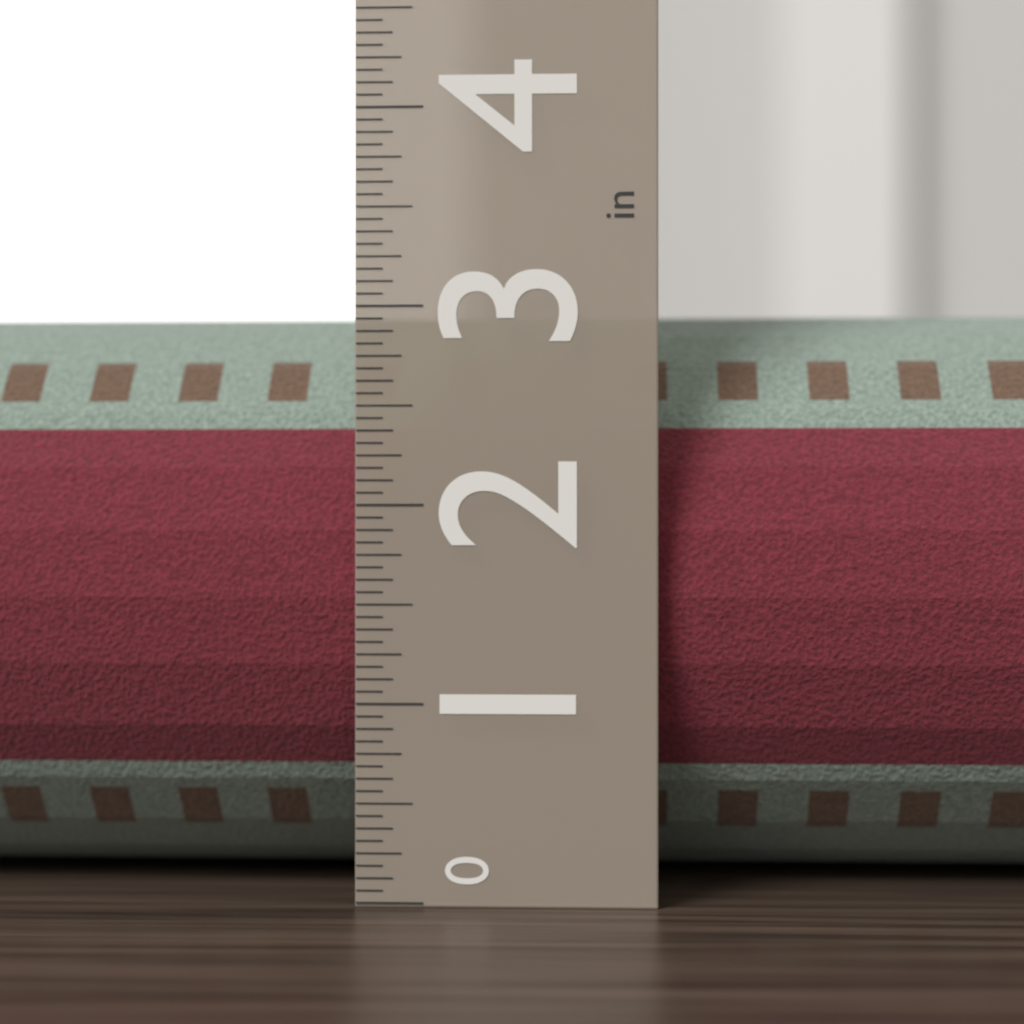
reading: 3.0625 in
